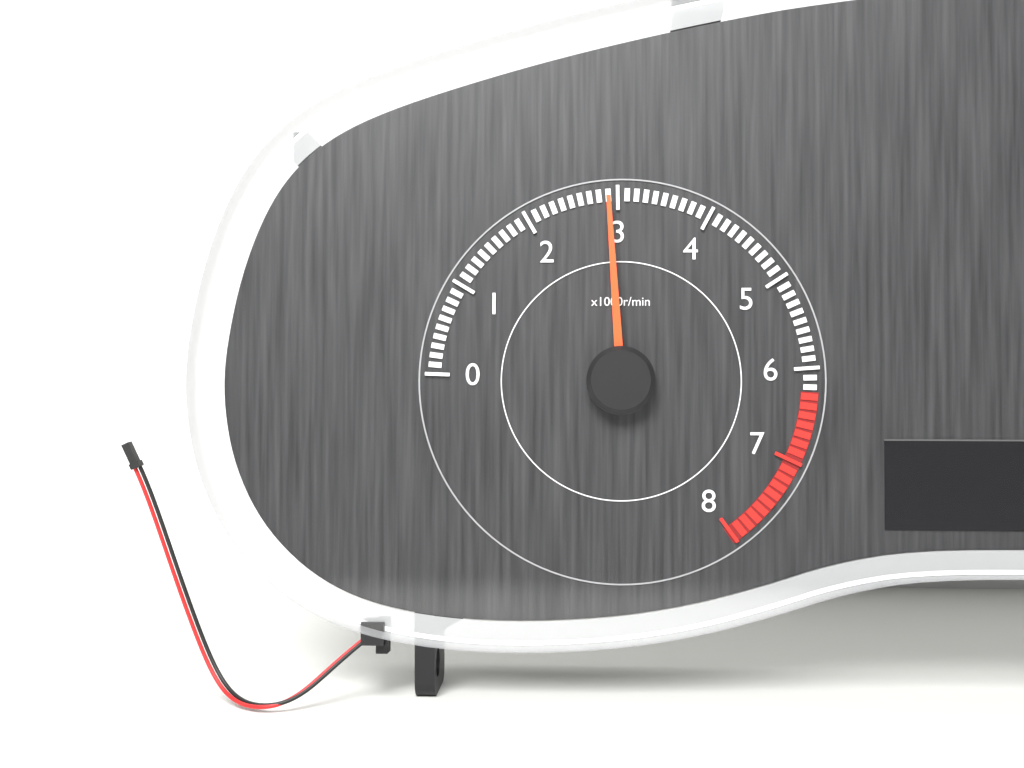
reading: 2900 r/min
